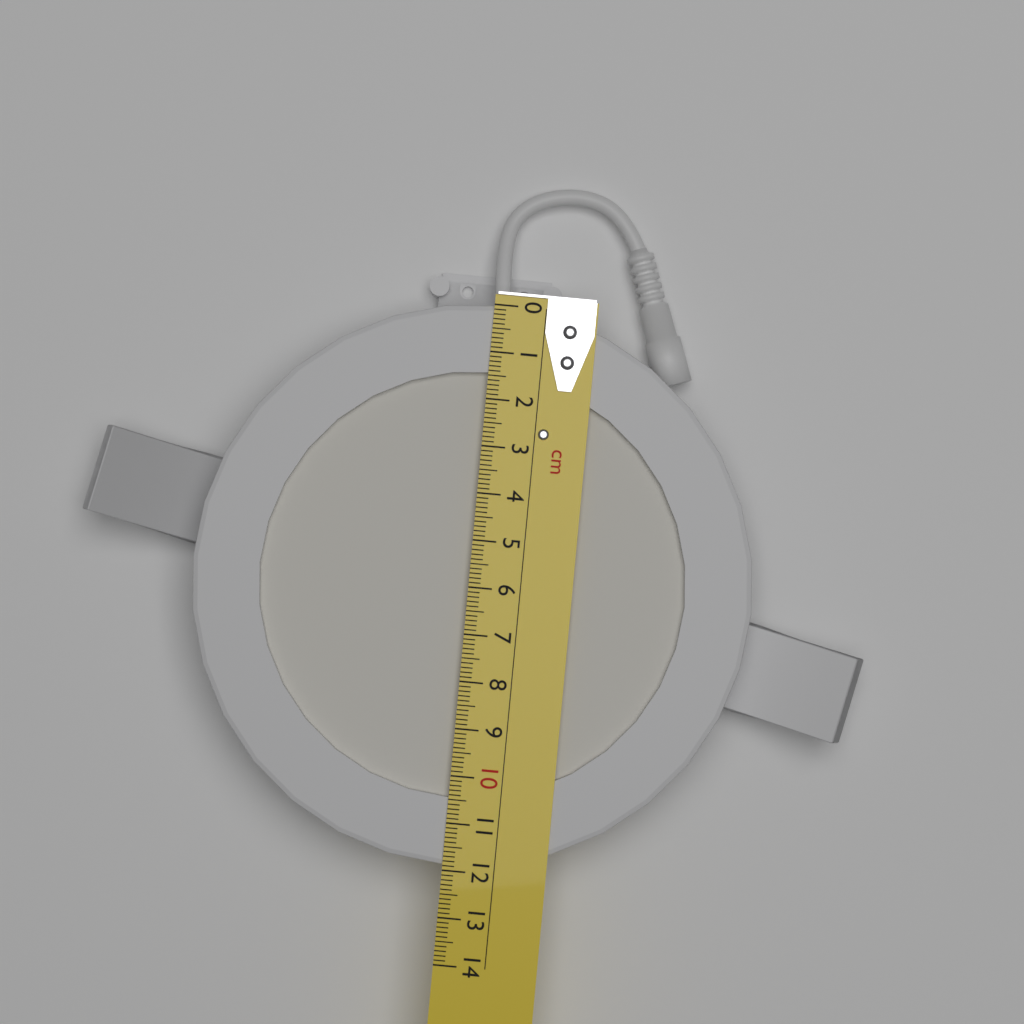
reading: 11.9 cm
